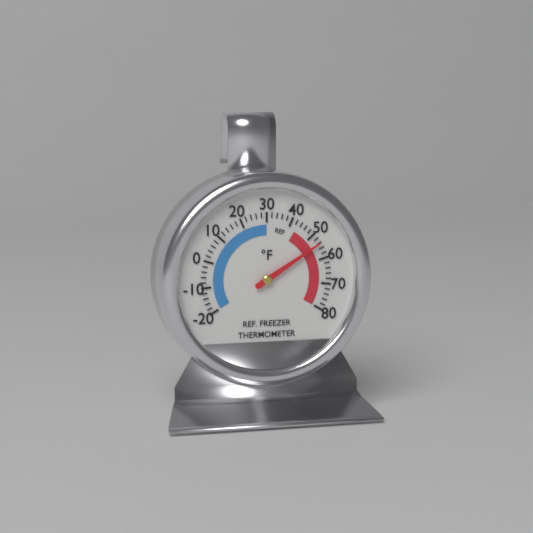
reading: 54 °F
